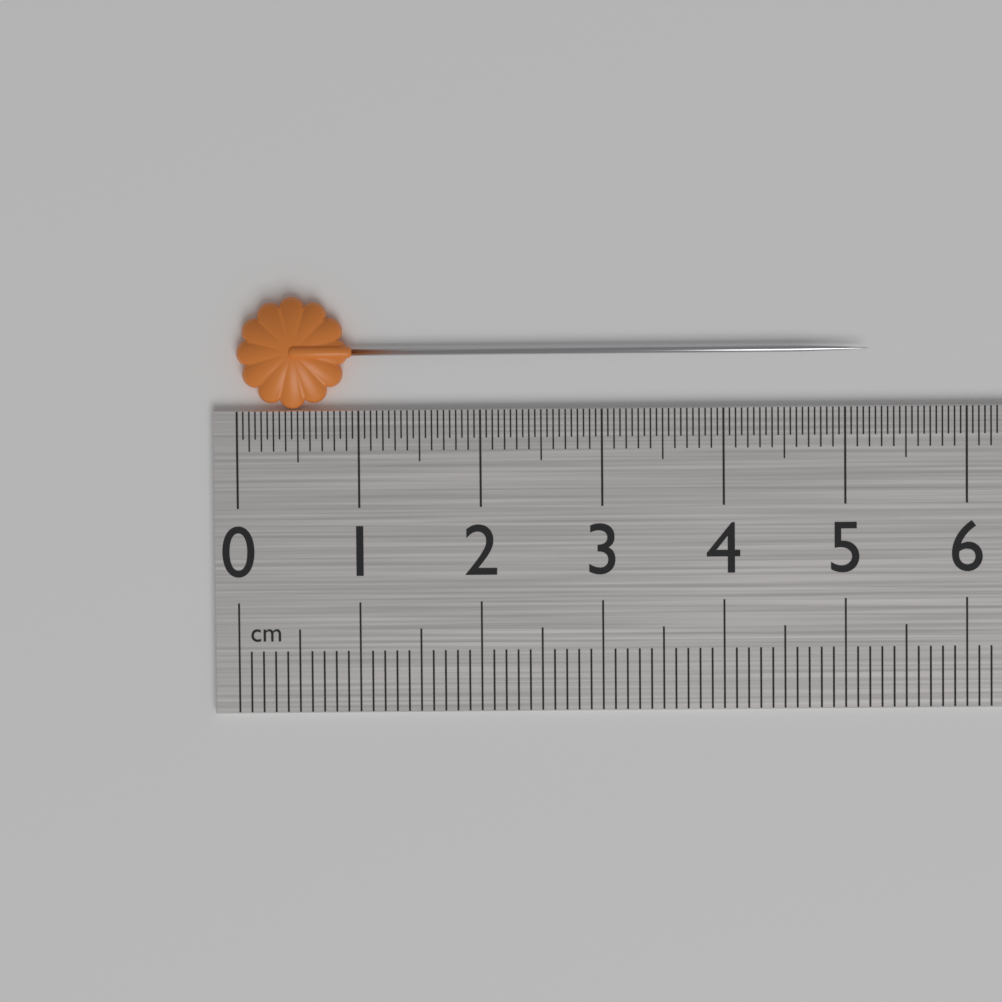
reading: 5.20 cm
